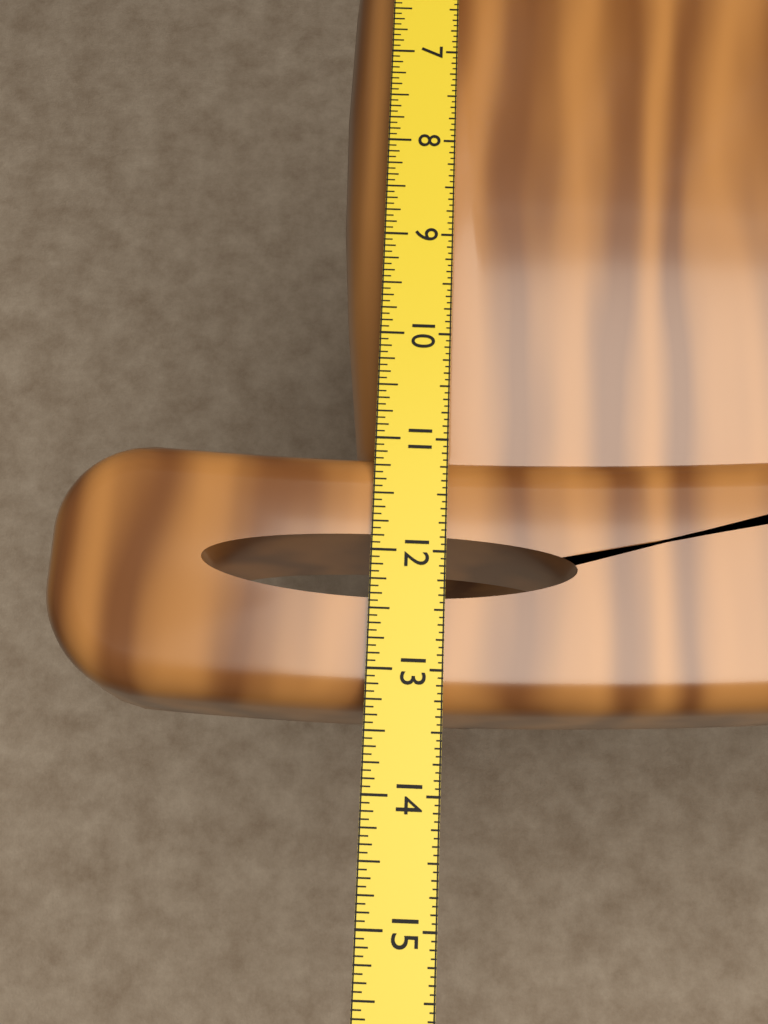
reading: 13.3125 in
